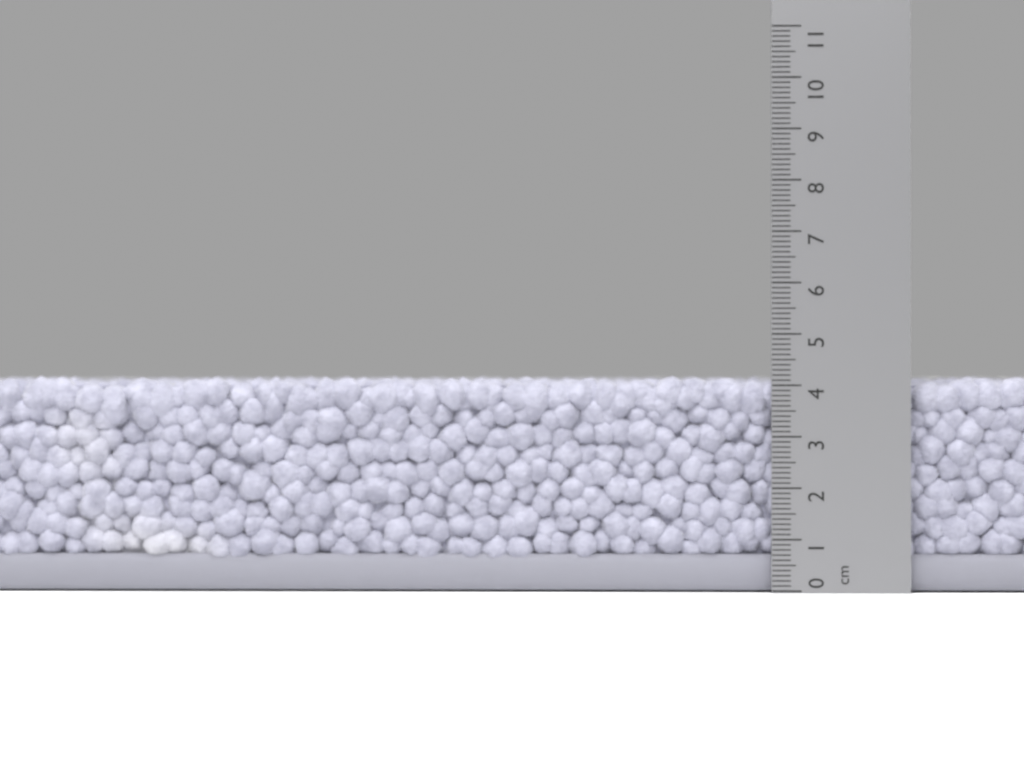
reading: 4.2 cm
